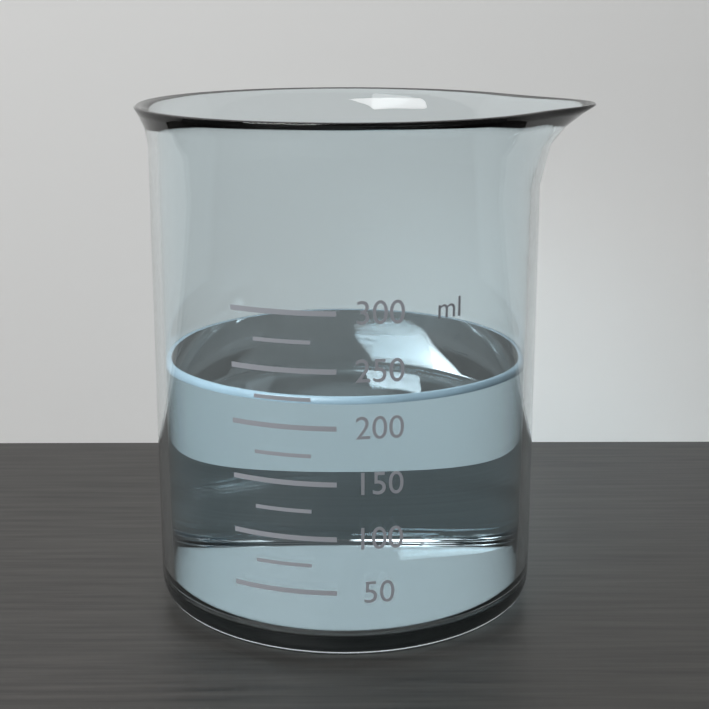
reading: 225 ml
